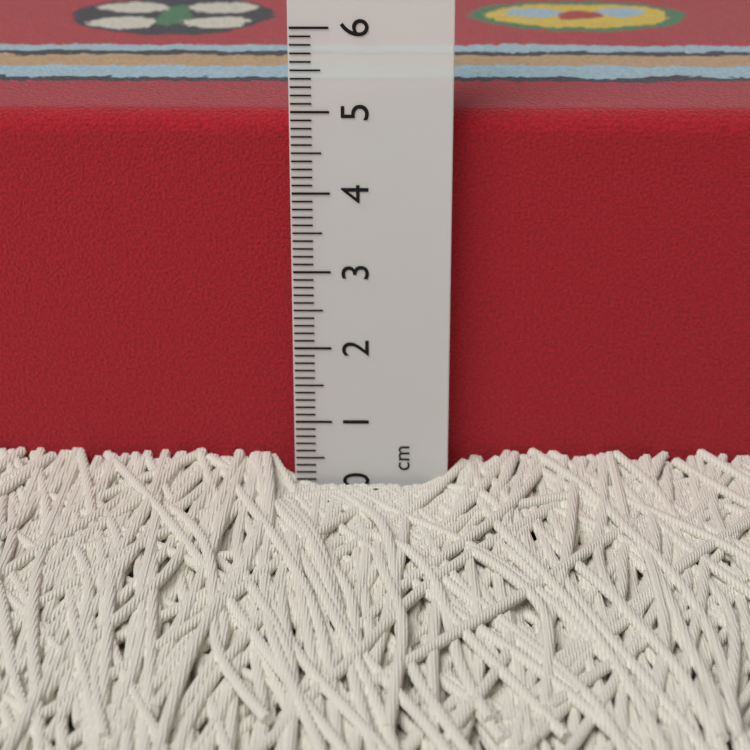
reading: 4.9 cm
